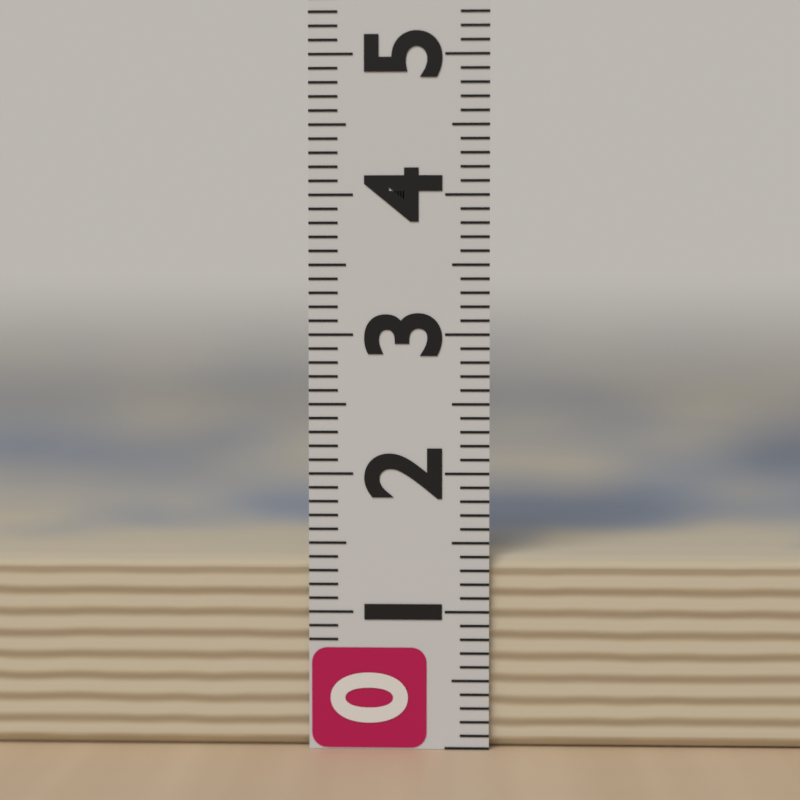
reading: 1.4 (no unit)
